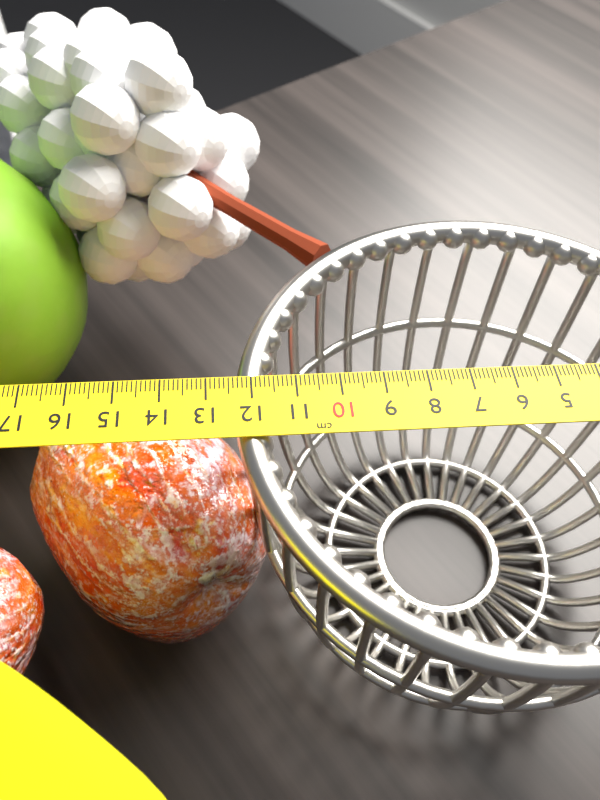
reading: 12.4 cm
